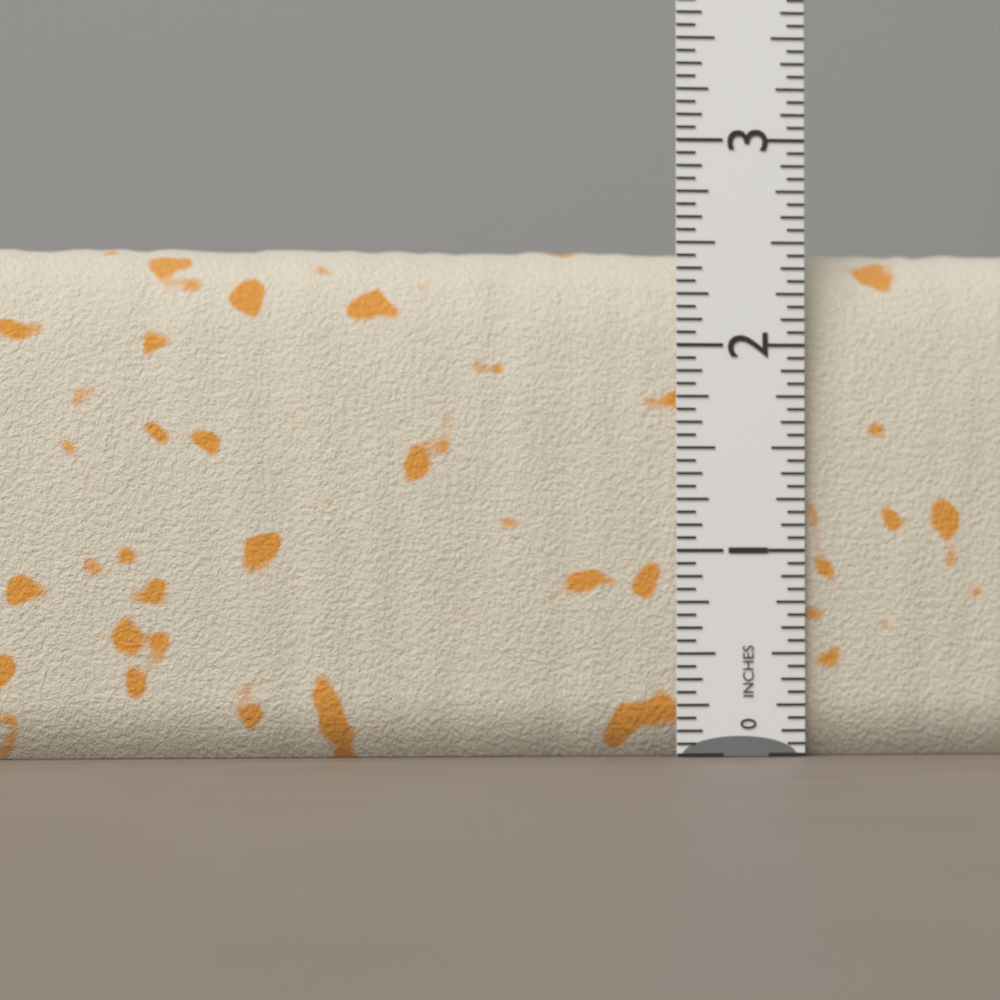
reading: 2.5000 in
